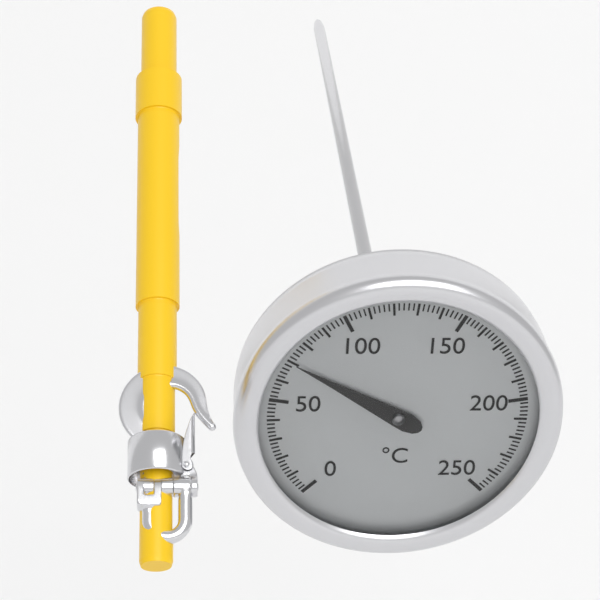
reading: 70 °C
